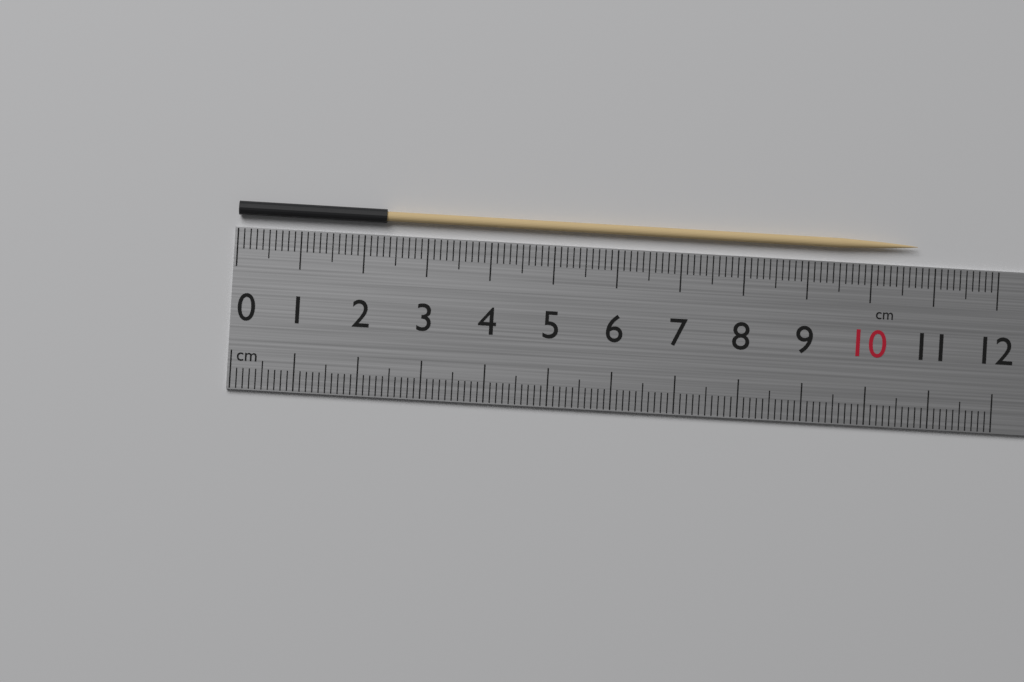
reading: 10.7 cm
